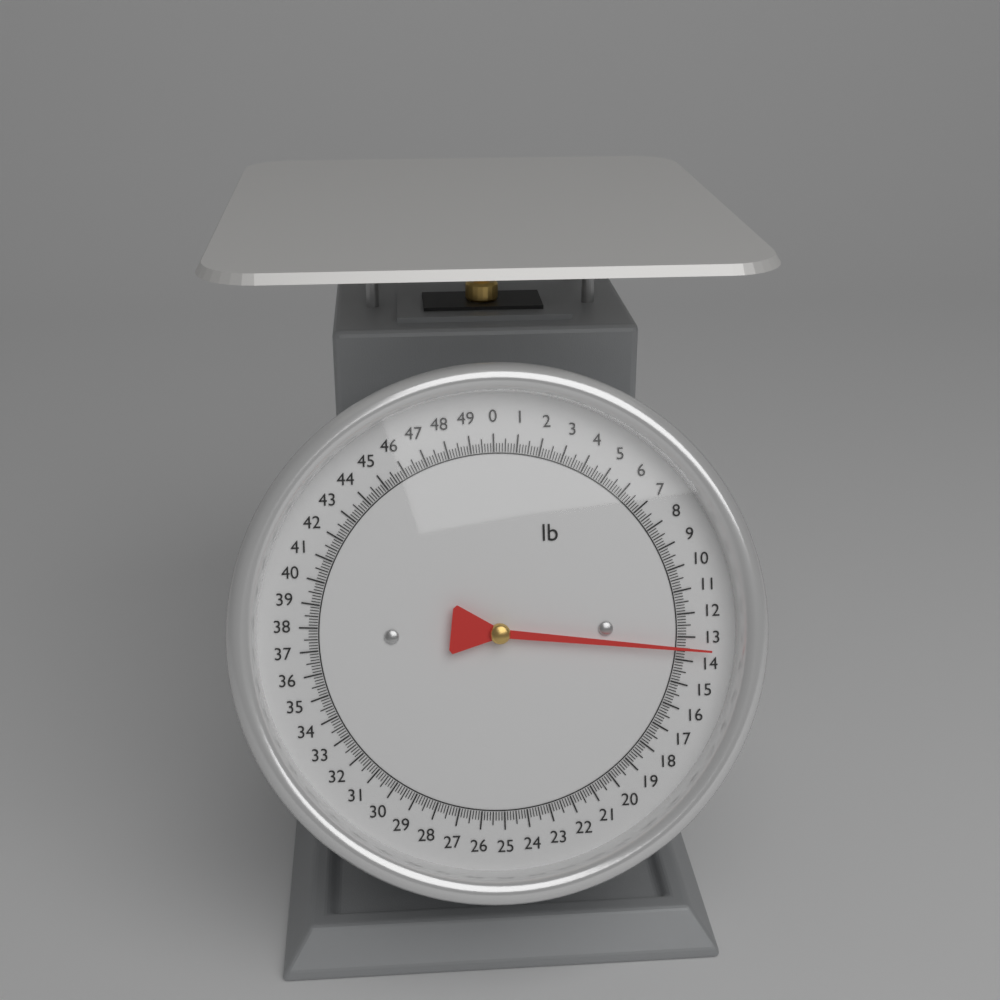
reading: 13.500 lb
